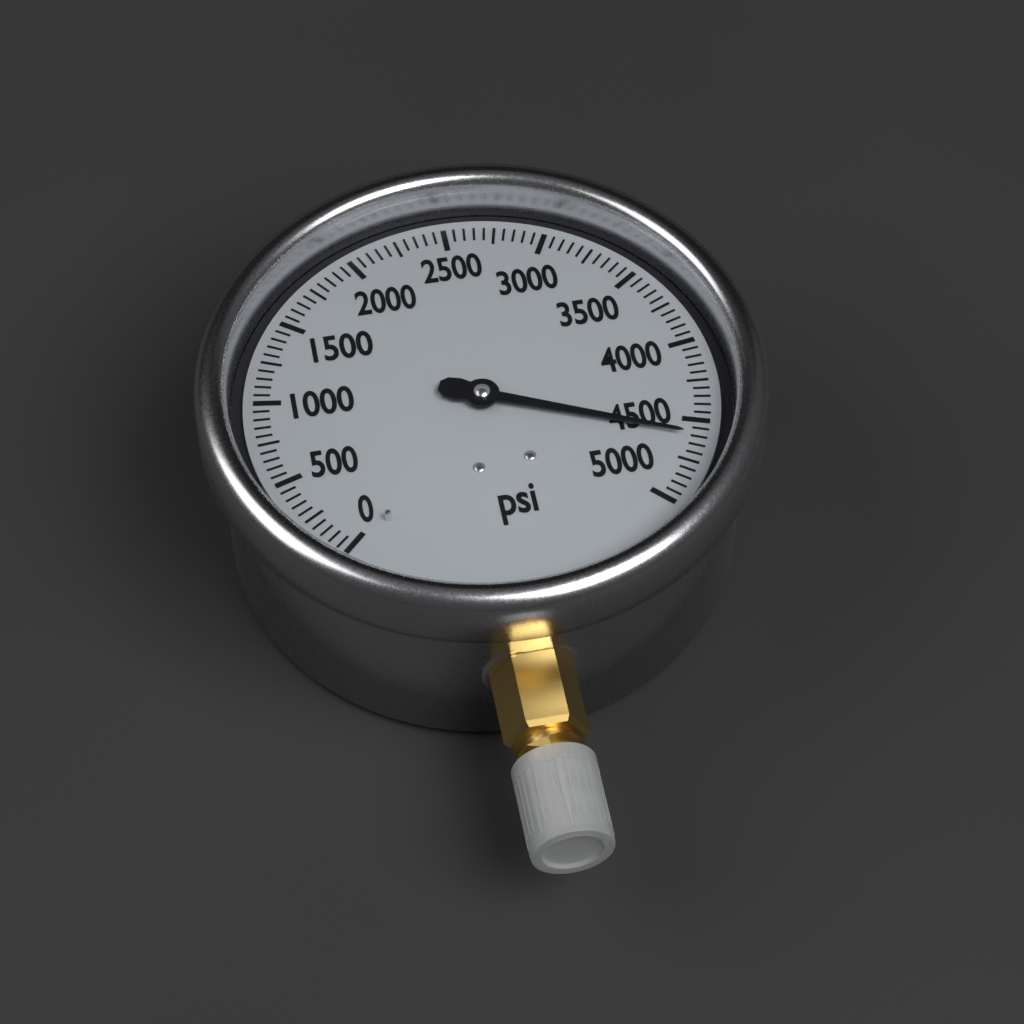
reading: 4600 psi
